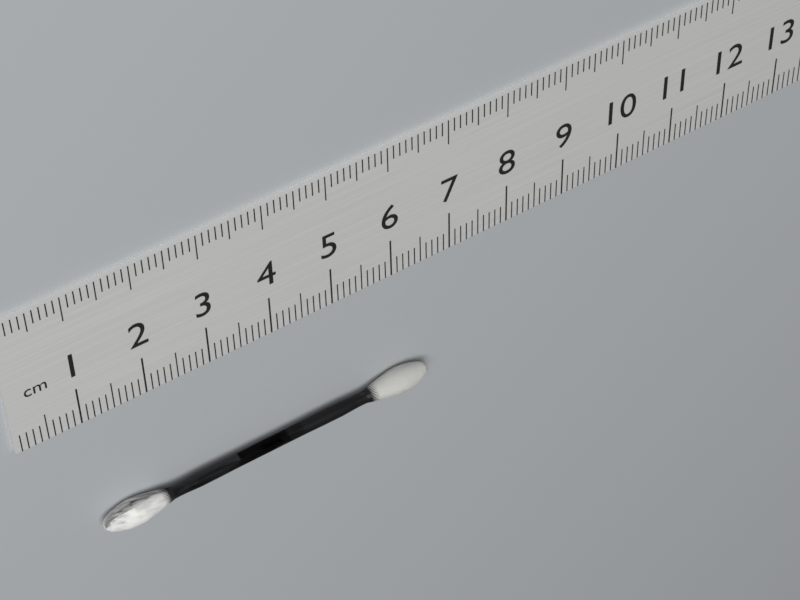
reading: 6.5 cm
